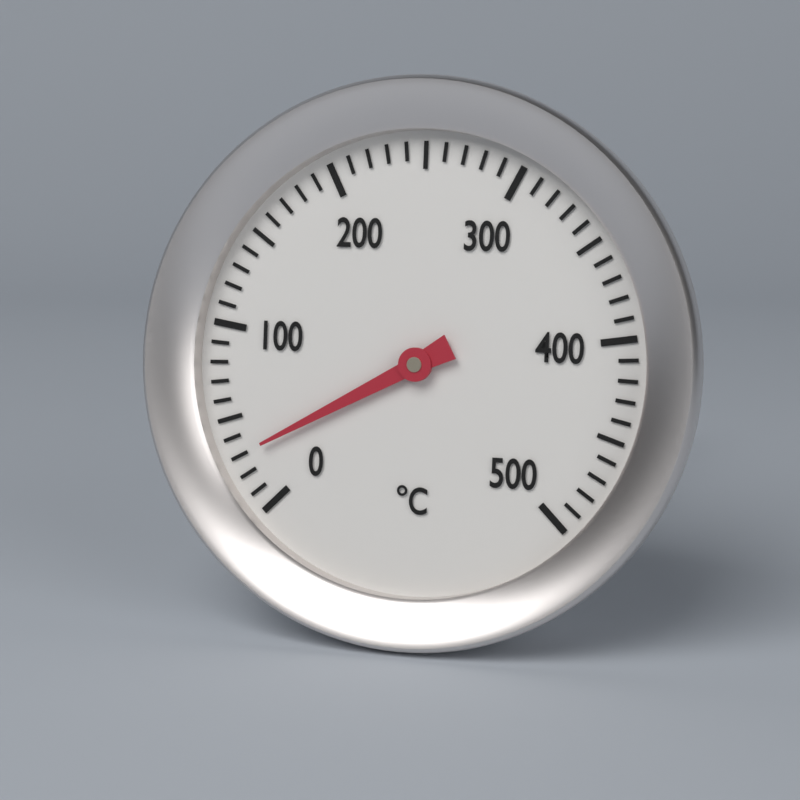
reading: 30 °C
